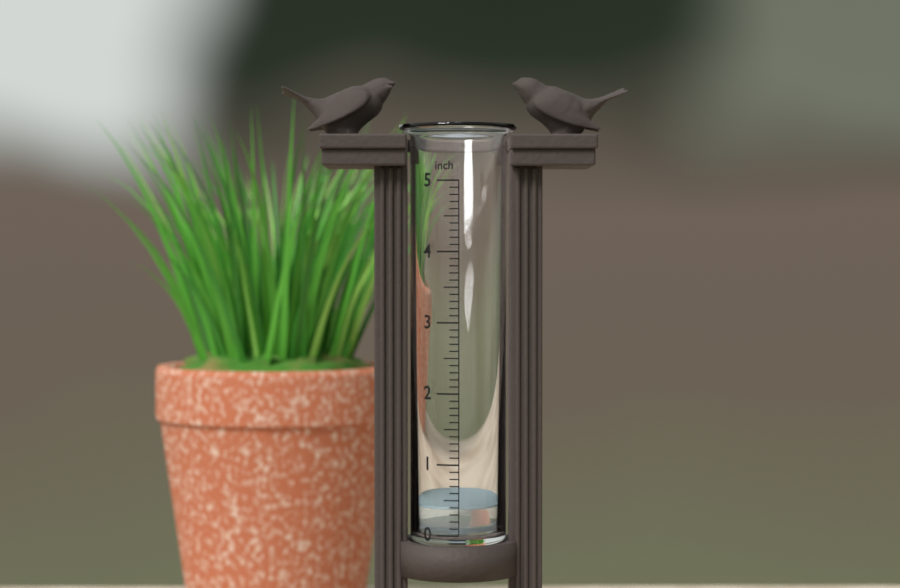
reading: 0.4 inch
